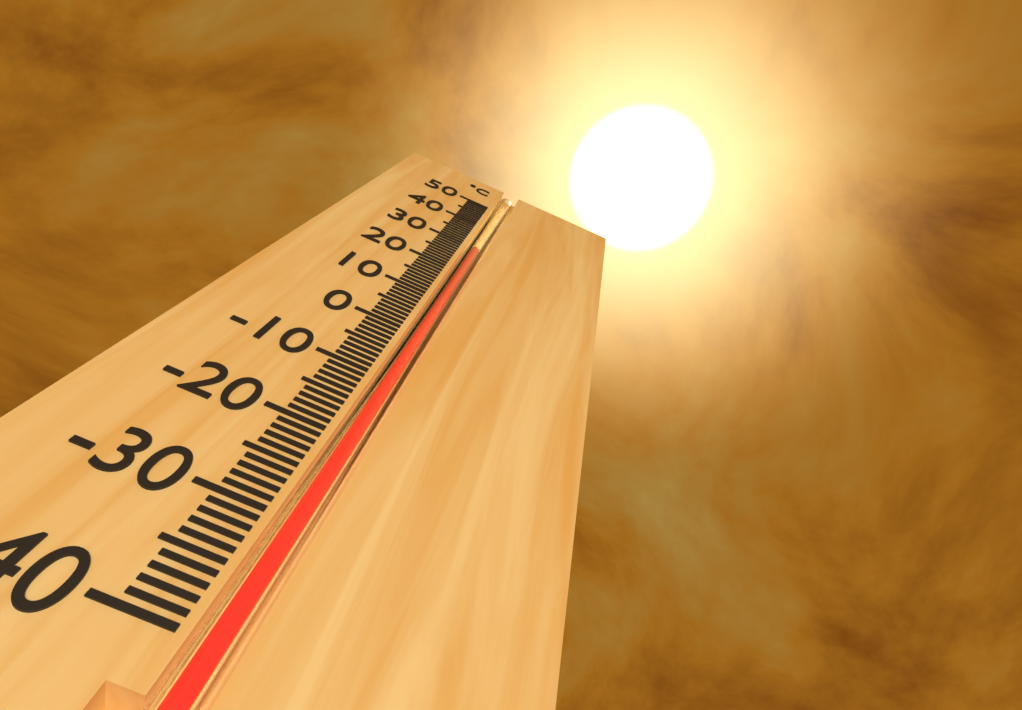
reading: 29 °C
